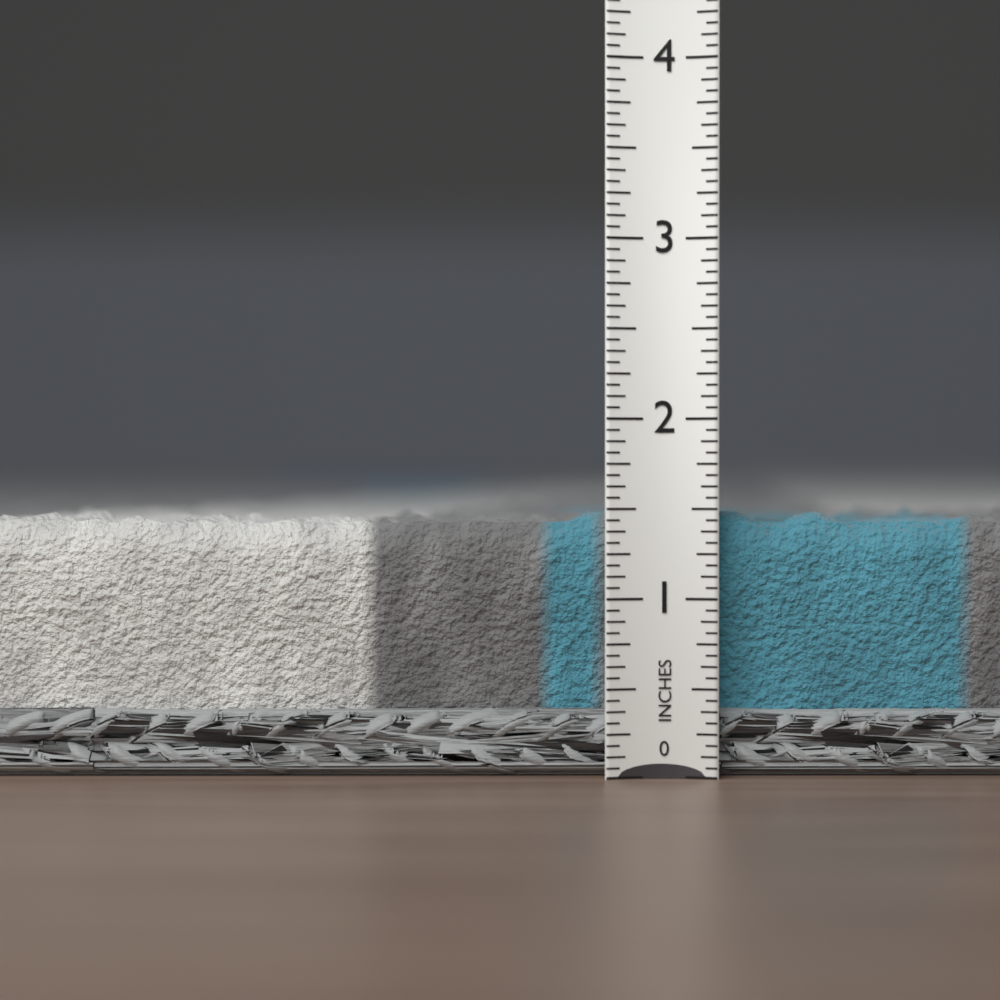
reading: 1.5625 in
